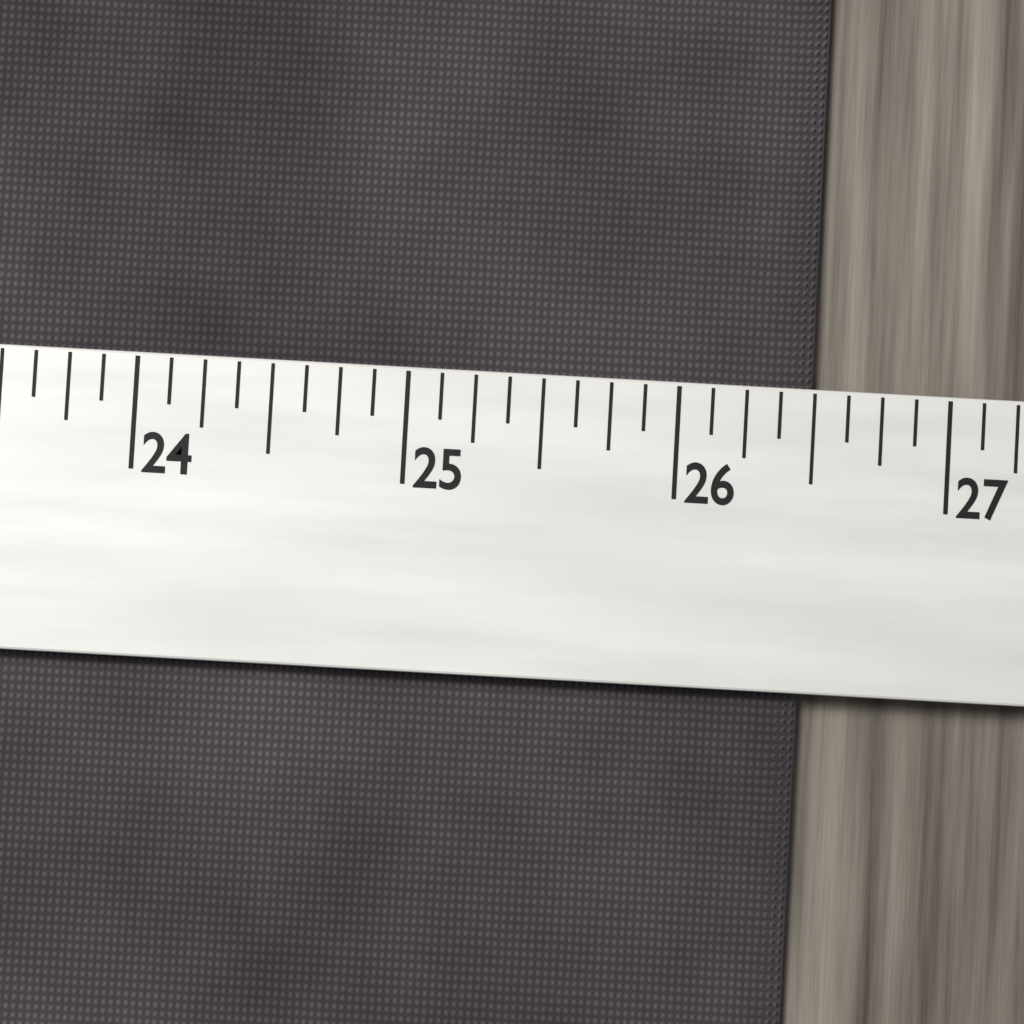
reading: 26.500 (no unit)
